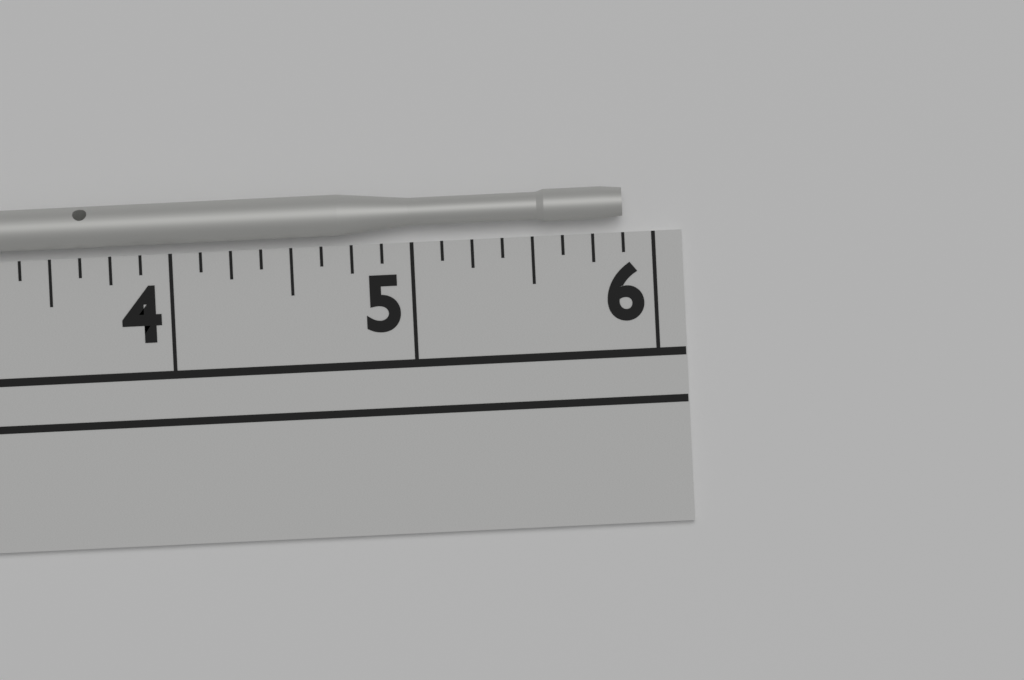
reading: 5.875 in
